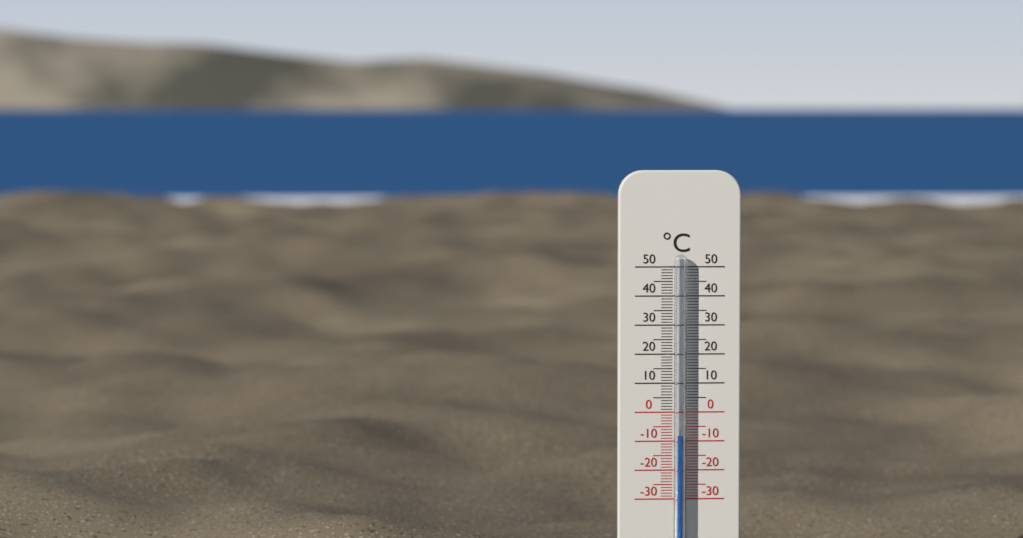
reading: -8 °C
